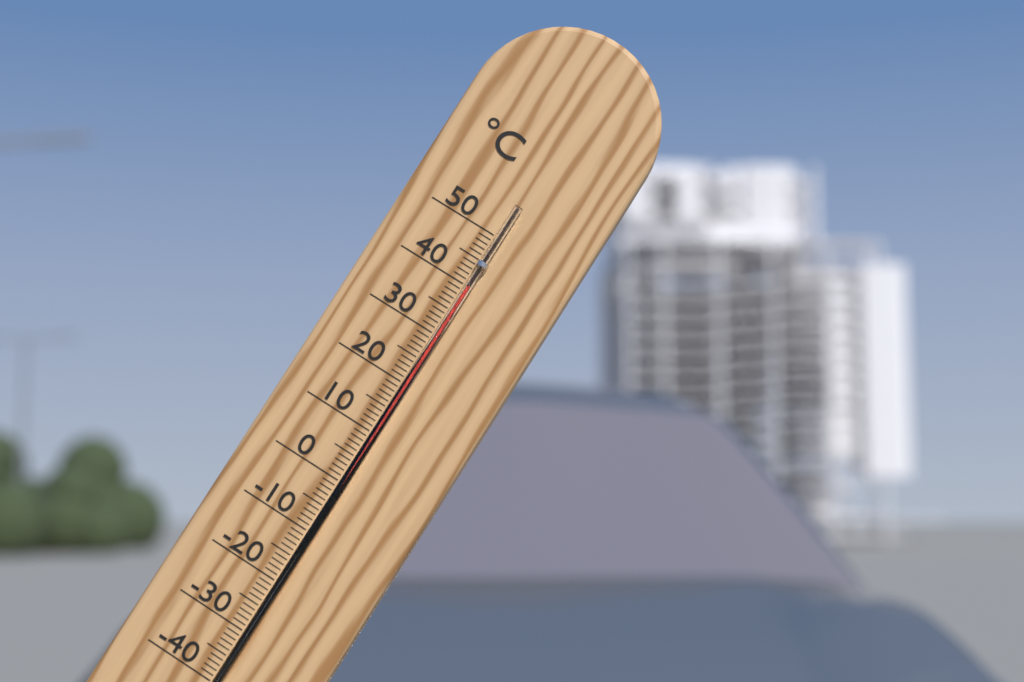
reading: 40 °C
